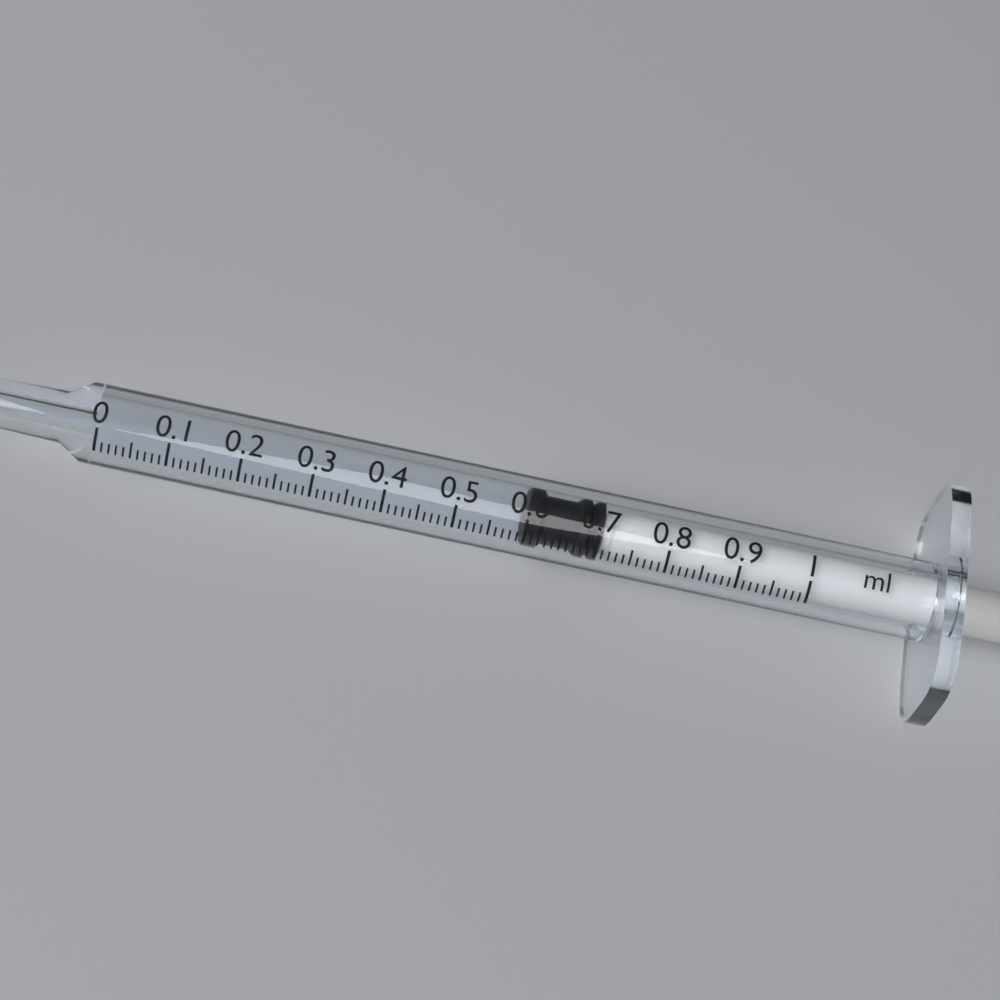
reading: 0.60 ml
